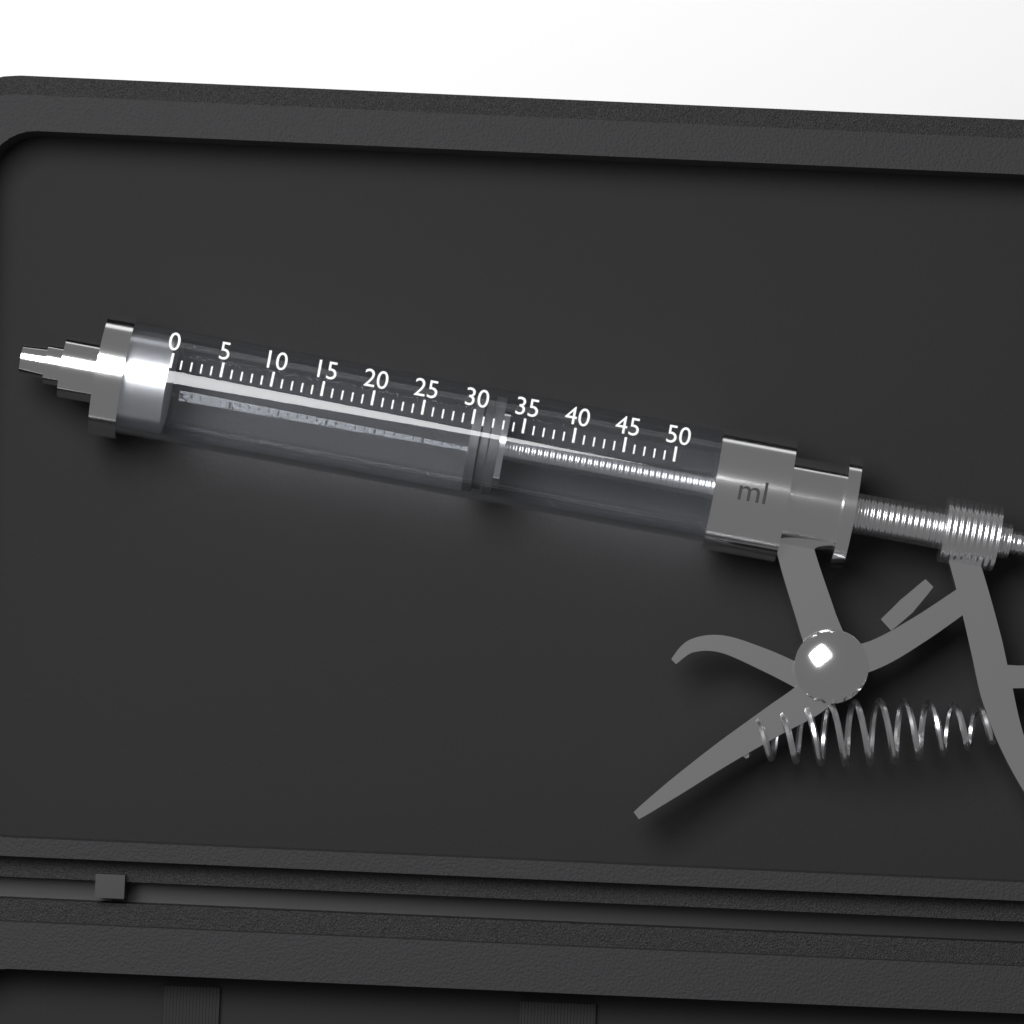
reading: 30 ml
